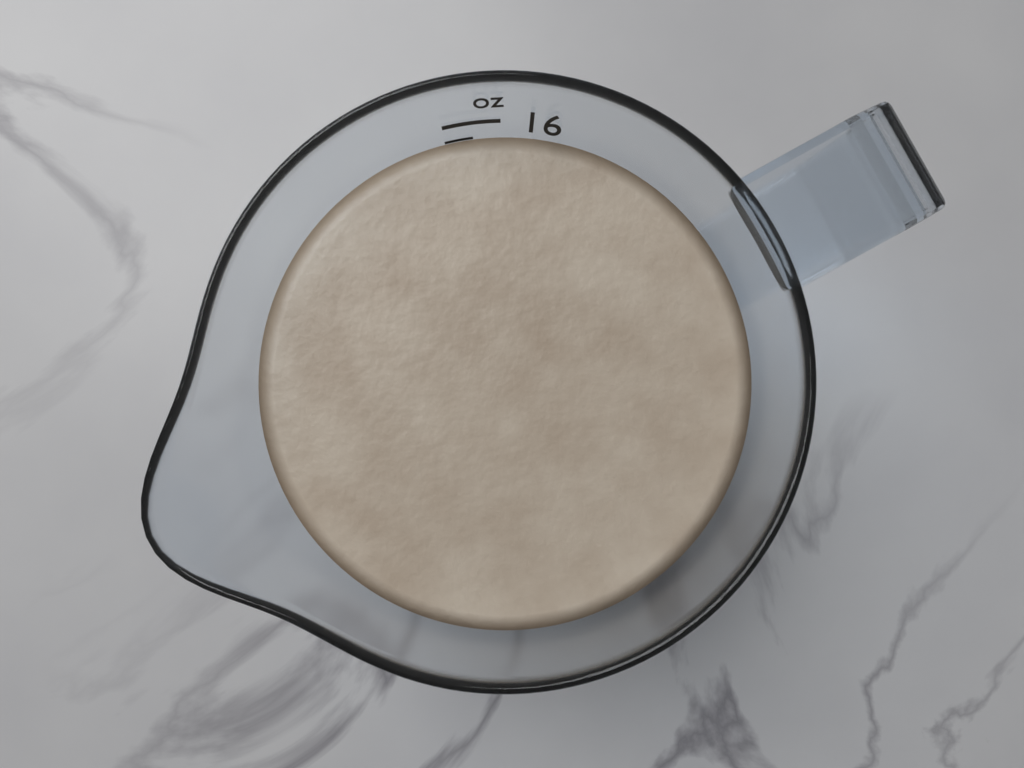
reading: 15 oz
